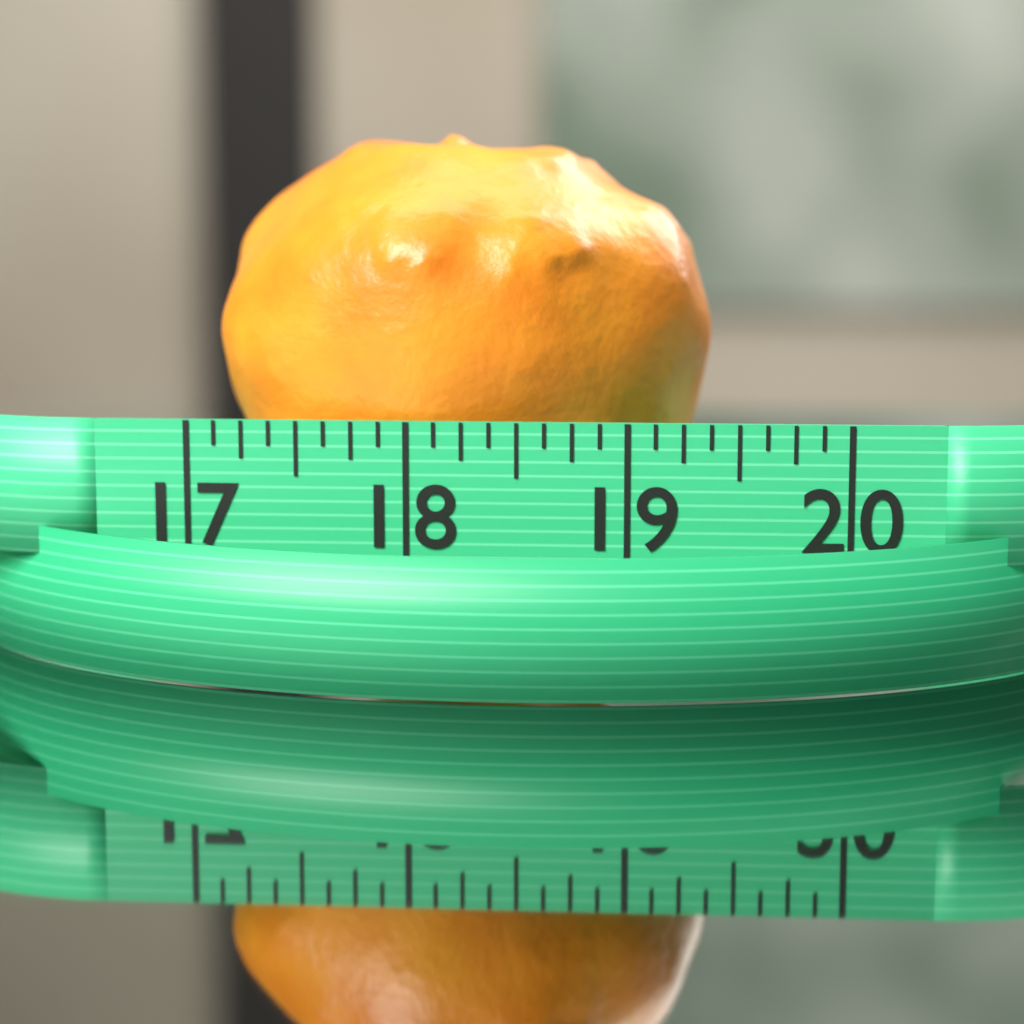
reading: 19.375 (no unit)
